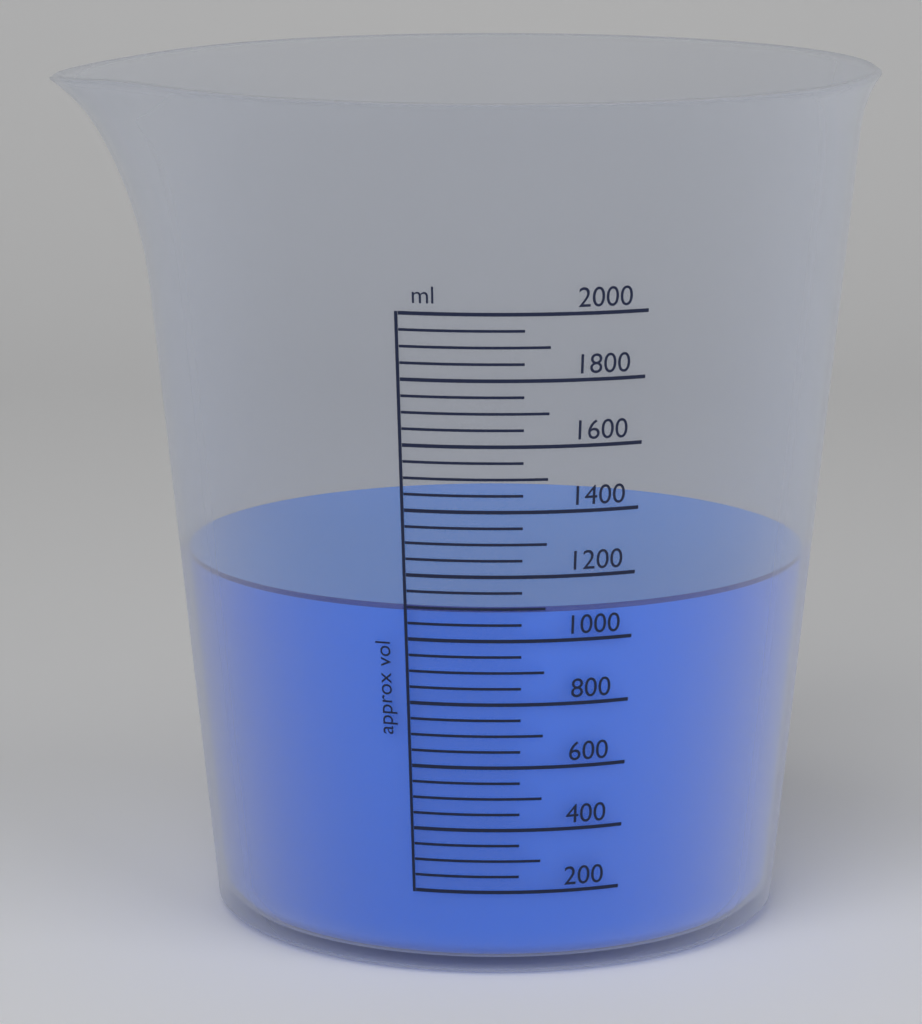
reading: 1100 ml
